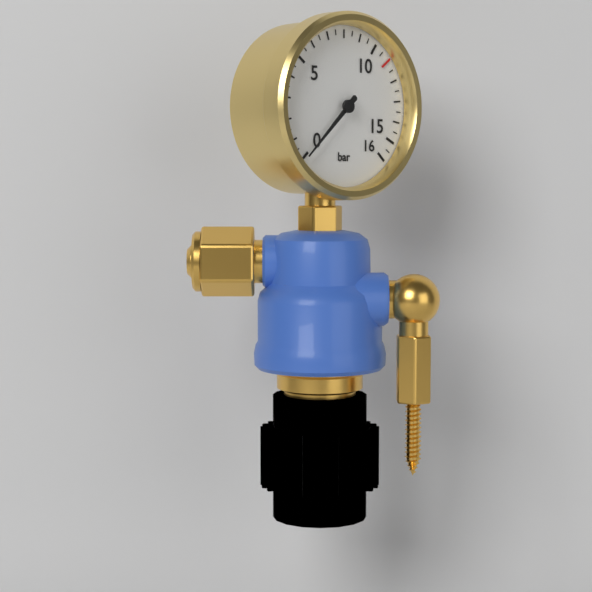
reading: 0.0 bar
